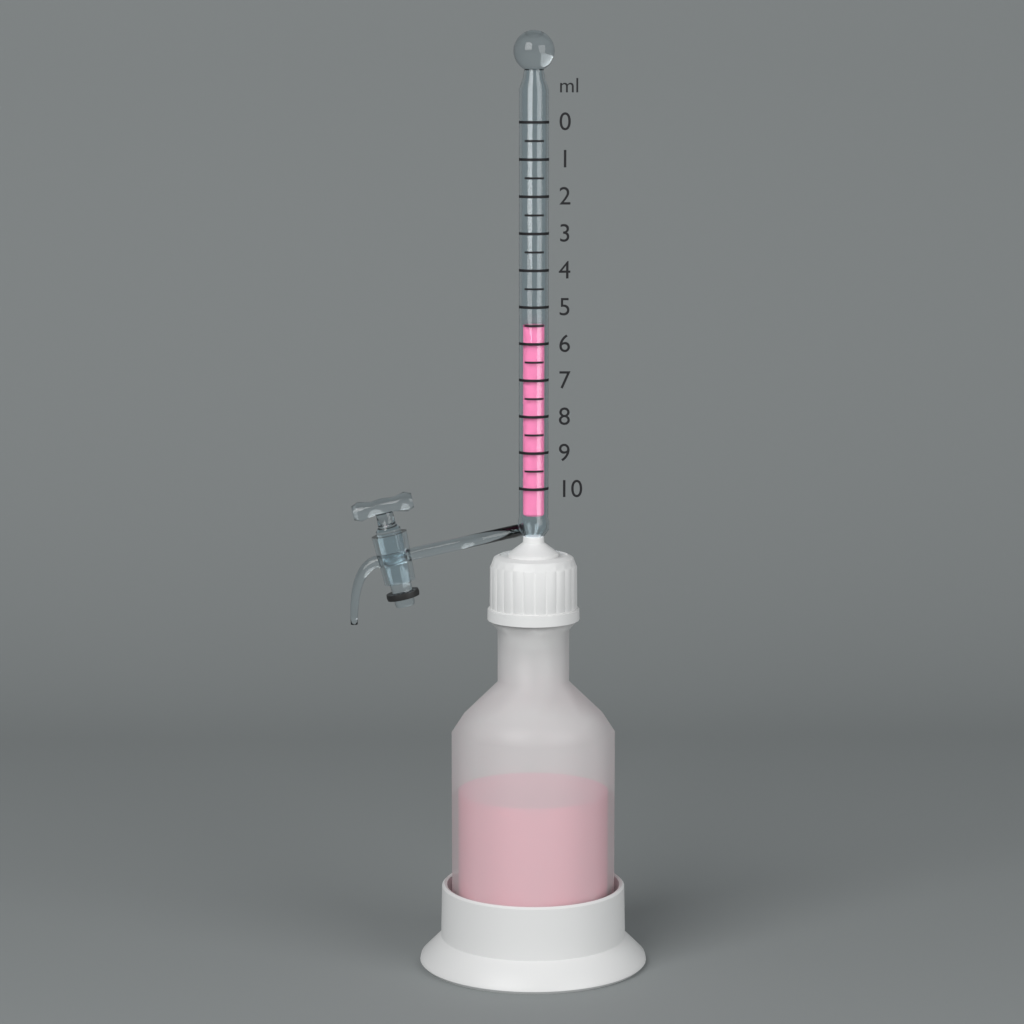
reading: 5.5 ml
